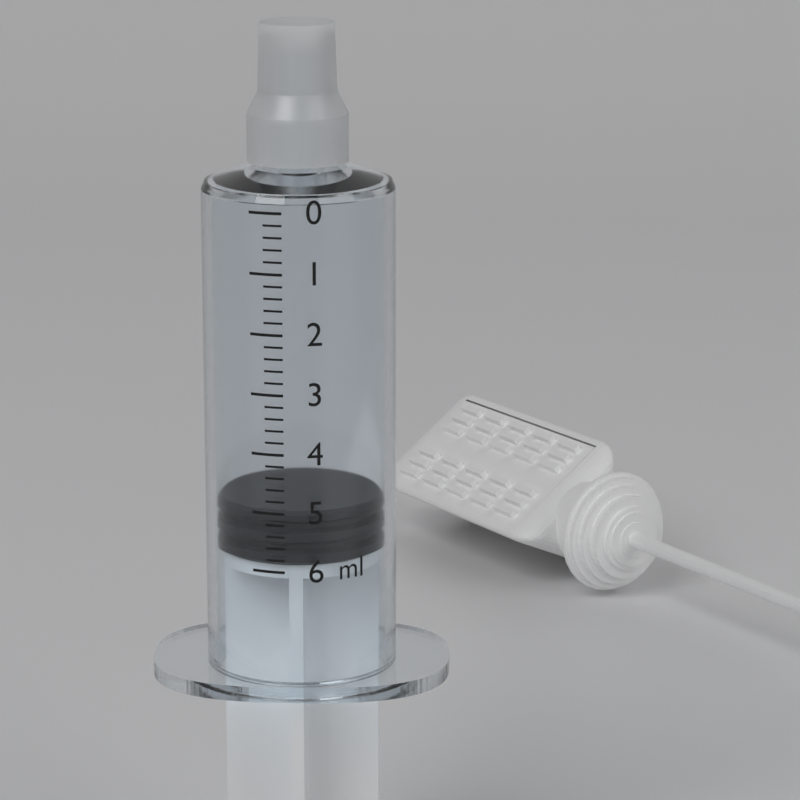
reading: 5.0 ml
